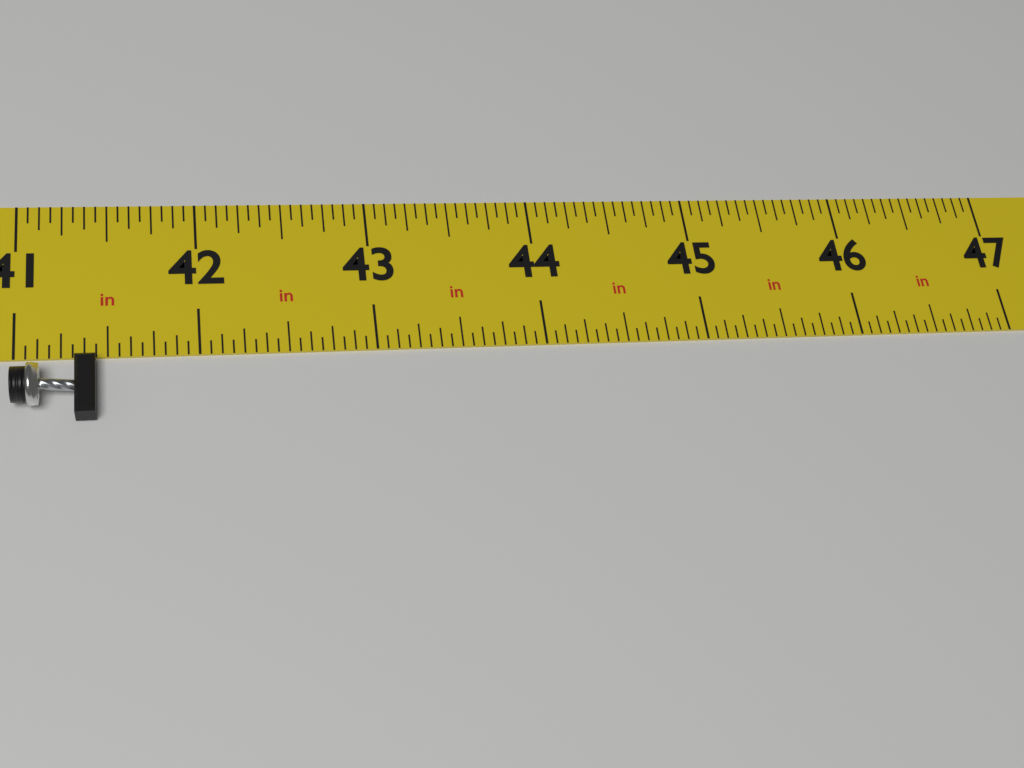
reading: 41.4375 in
